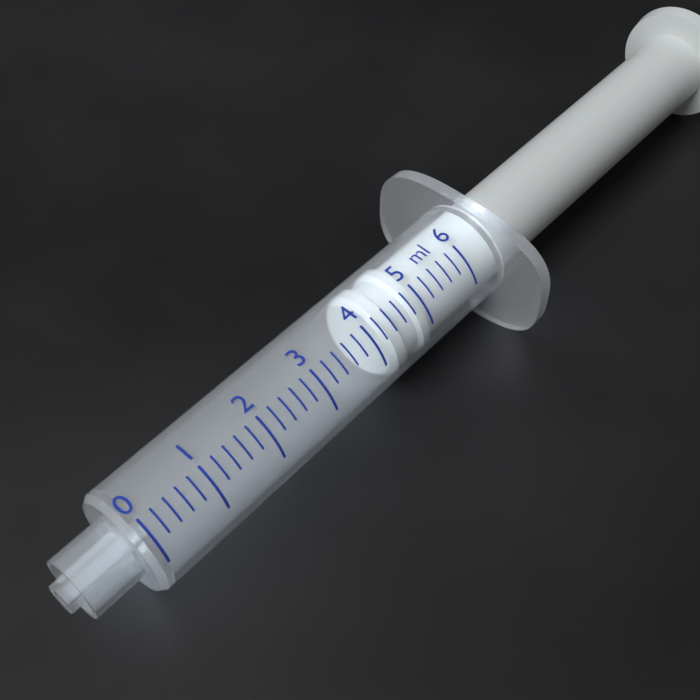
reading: 4.2 ml
